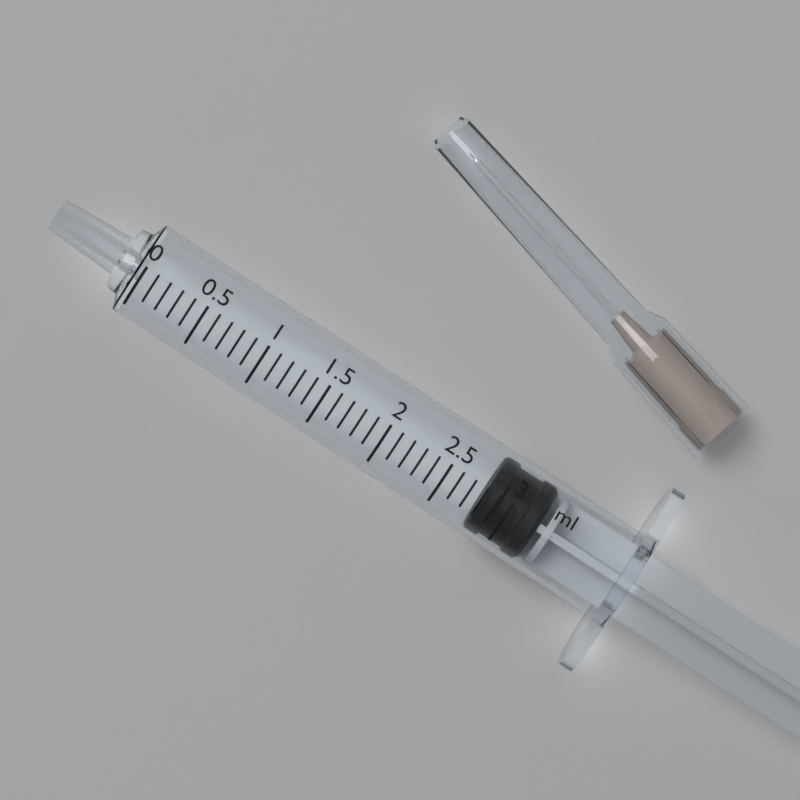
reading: 2.8 ml
